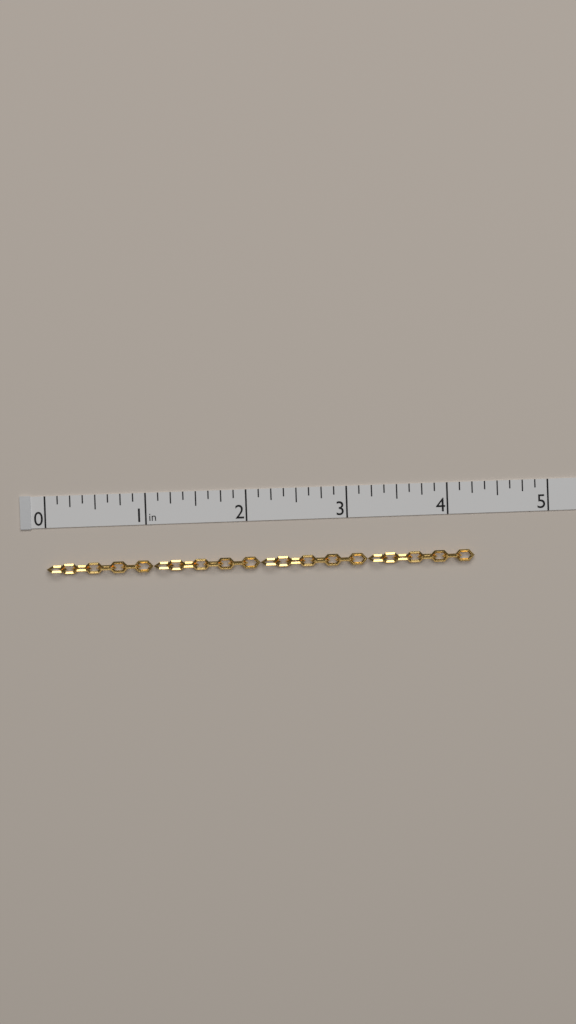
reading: 4.250 in
